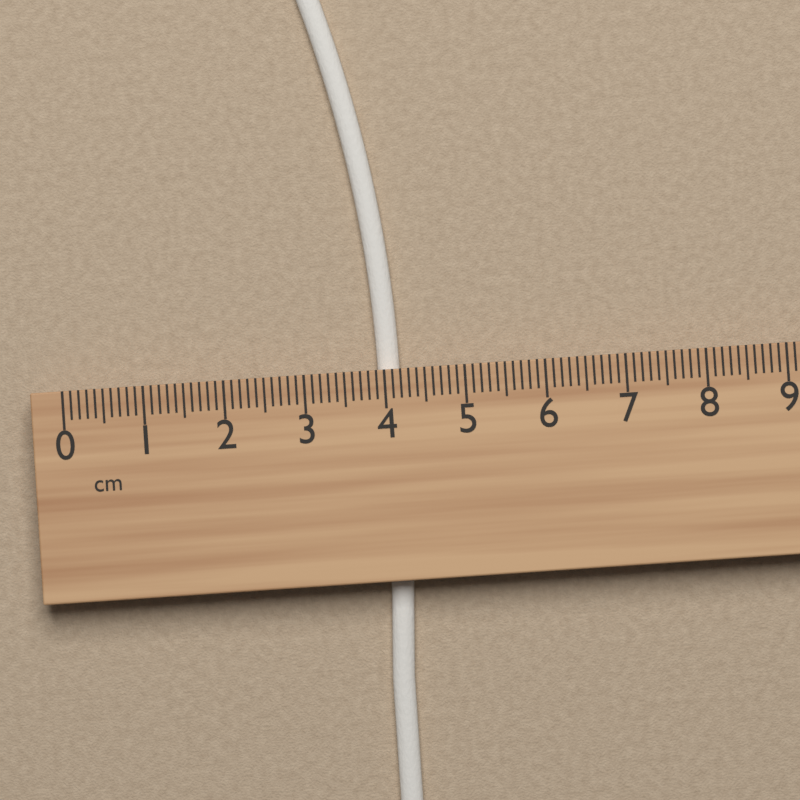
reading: 4.2 cm
